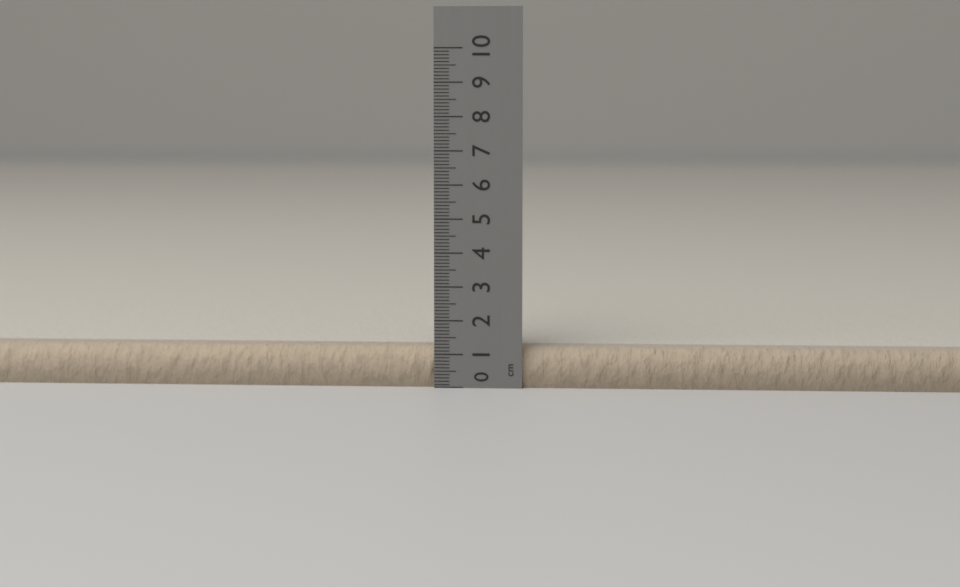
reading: 1.2 cm
